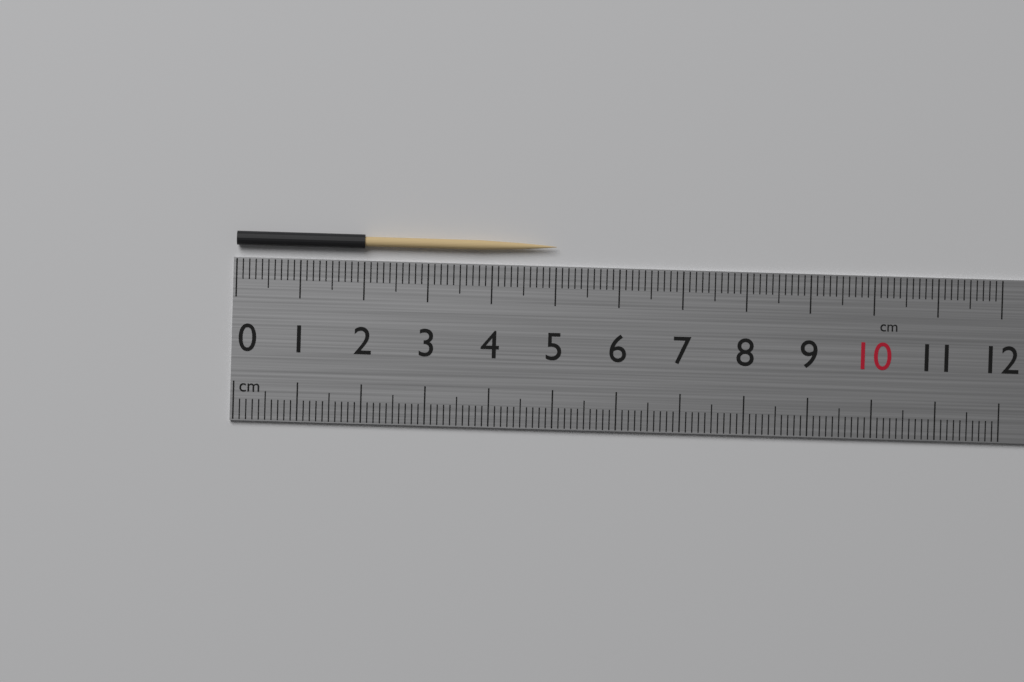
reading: 5.0 cm
